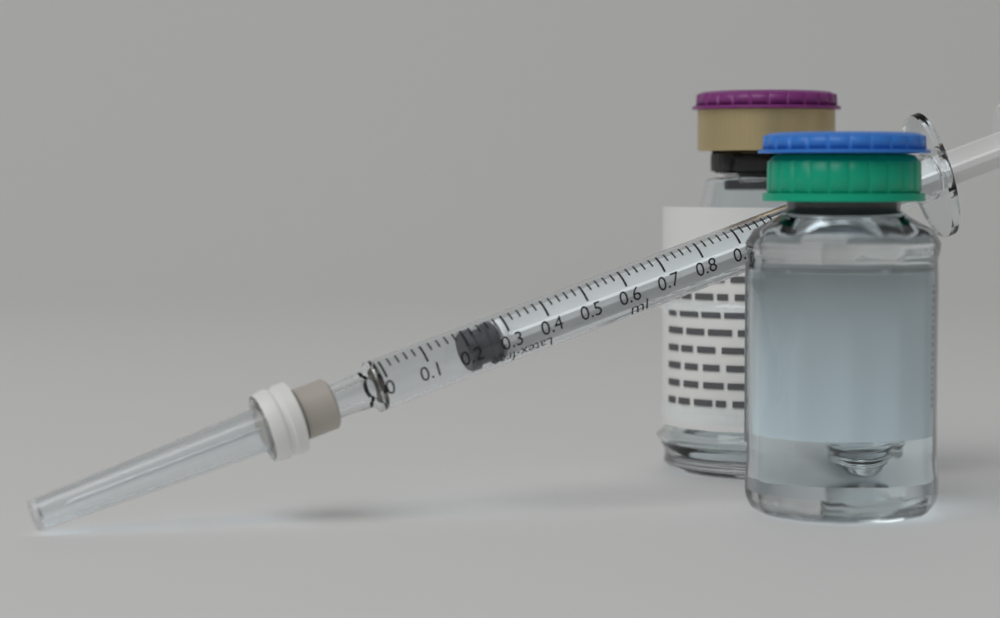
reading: 0.20 ml
